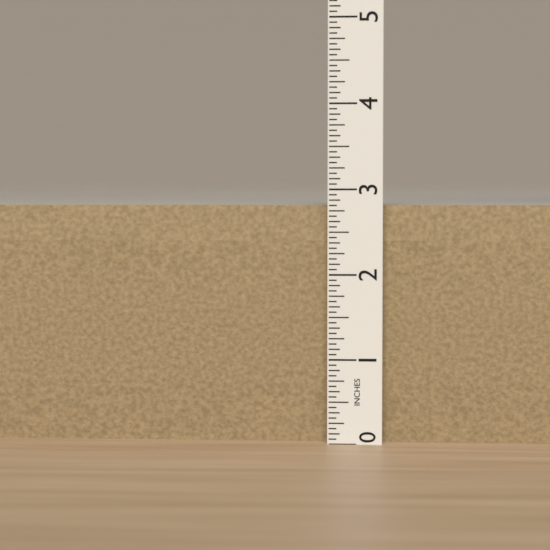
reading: 2.8125 in
